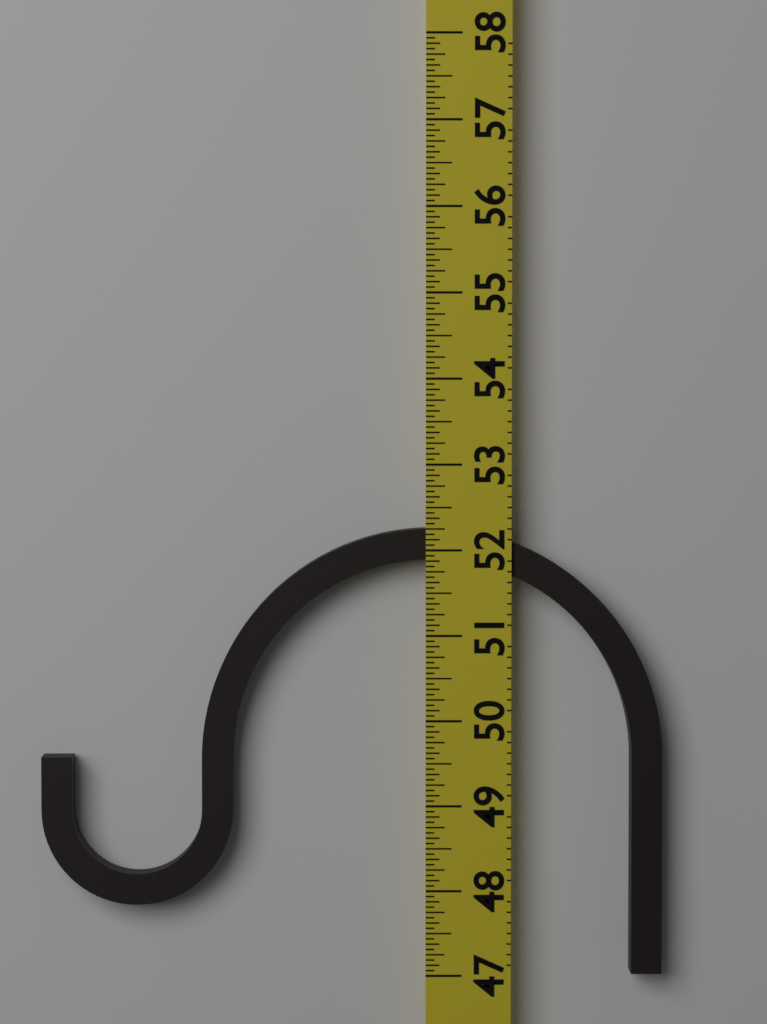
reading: 52.2500 (no unit)
